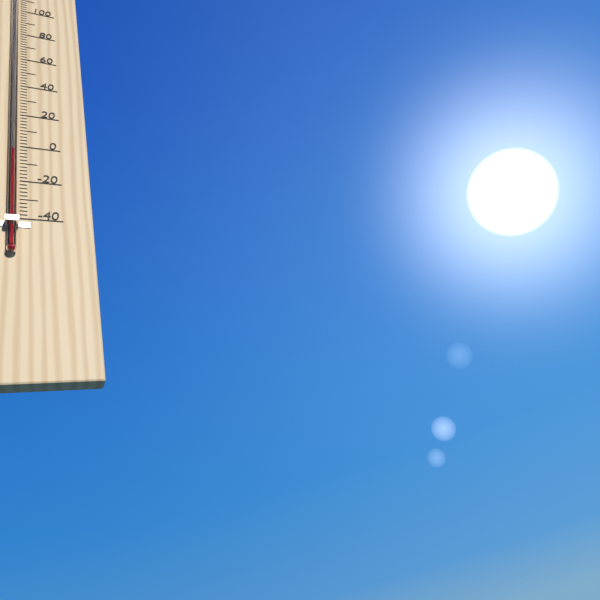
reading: -4 °F
